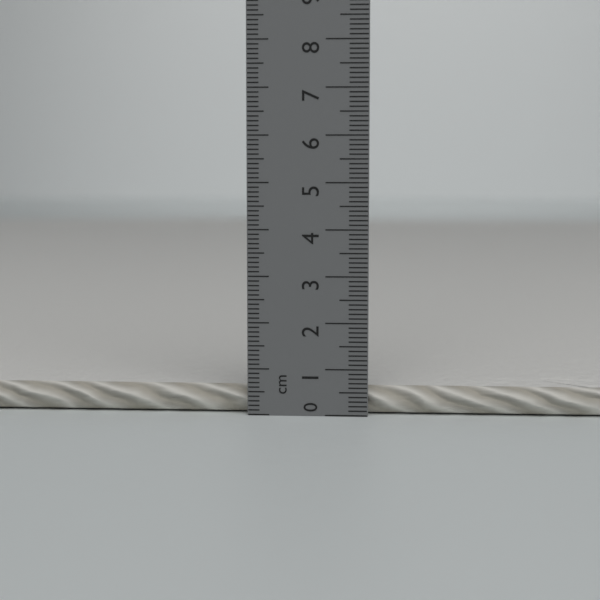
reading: 0.6 cm
